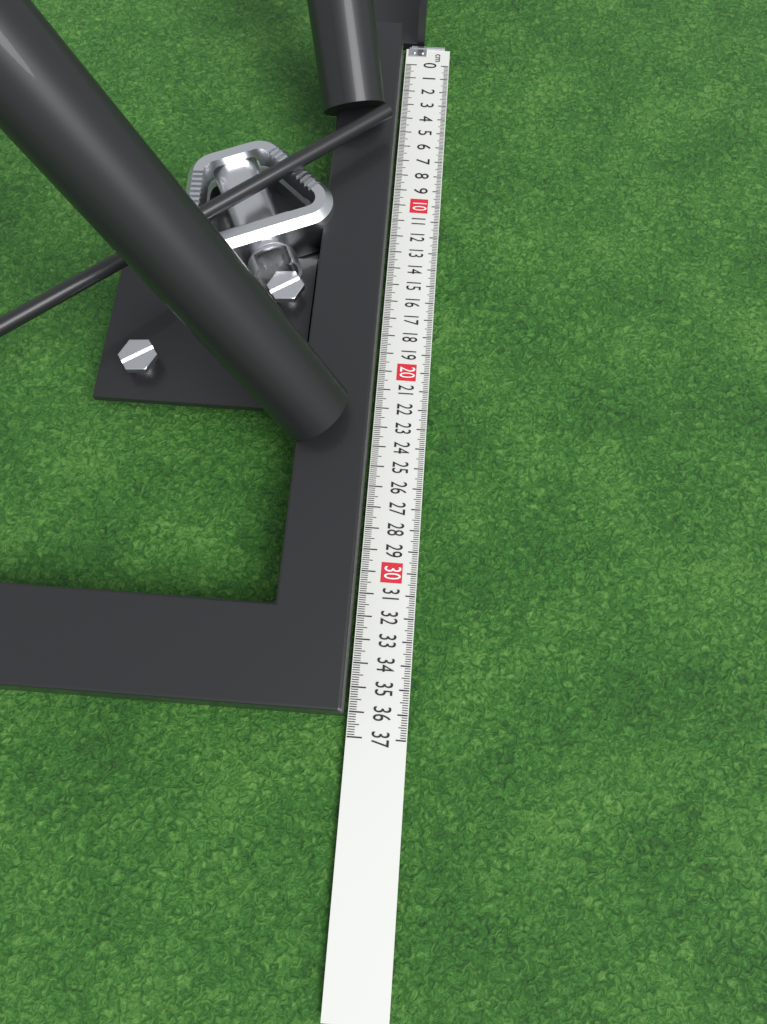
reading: 36.2 cm
